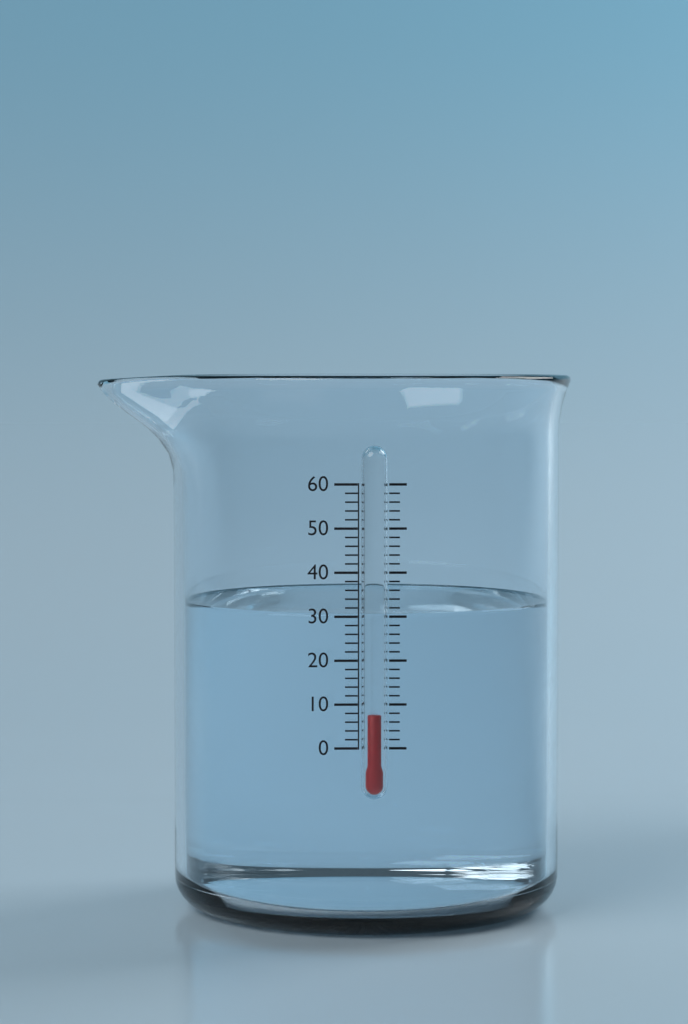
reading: 8 (no unit)
